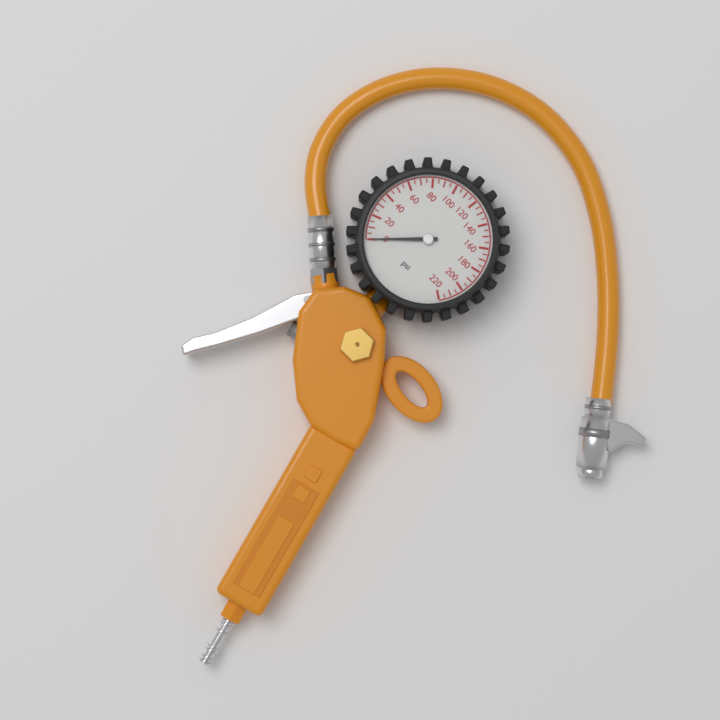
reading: 0 psi
